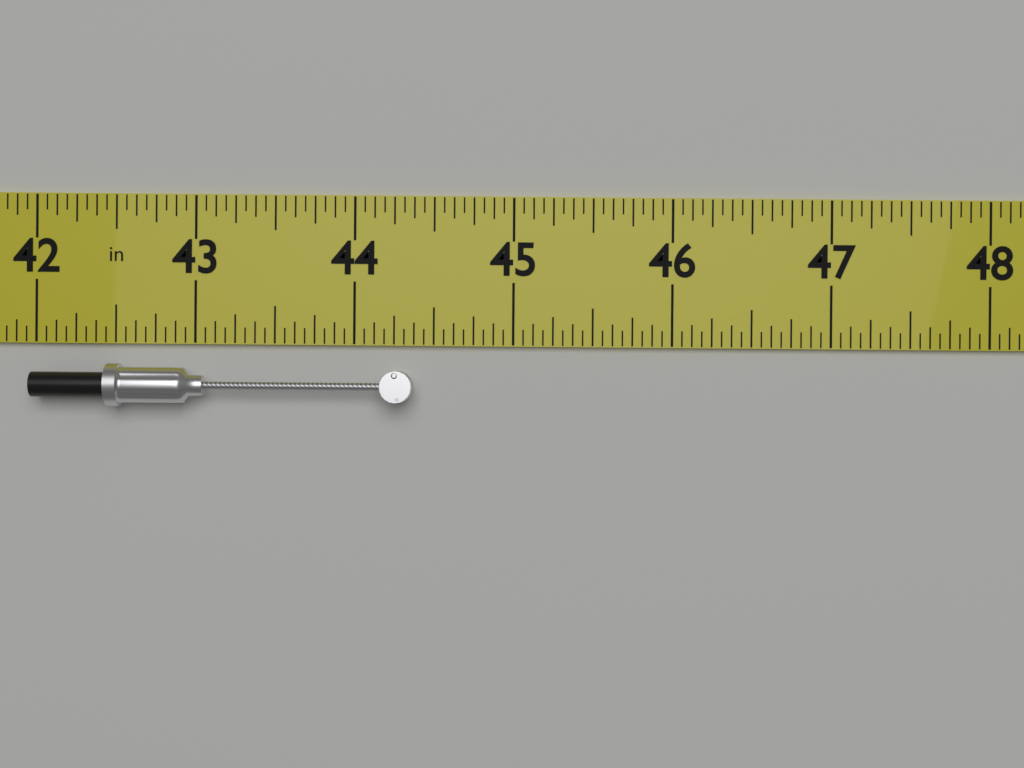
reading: 44.3750 in
